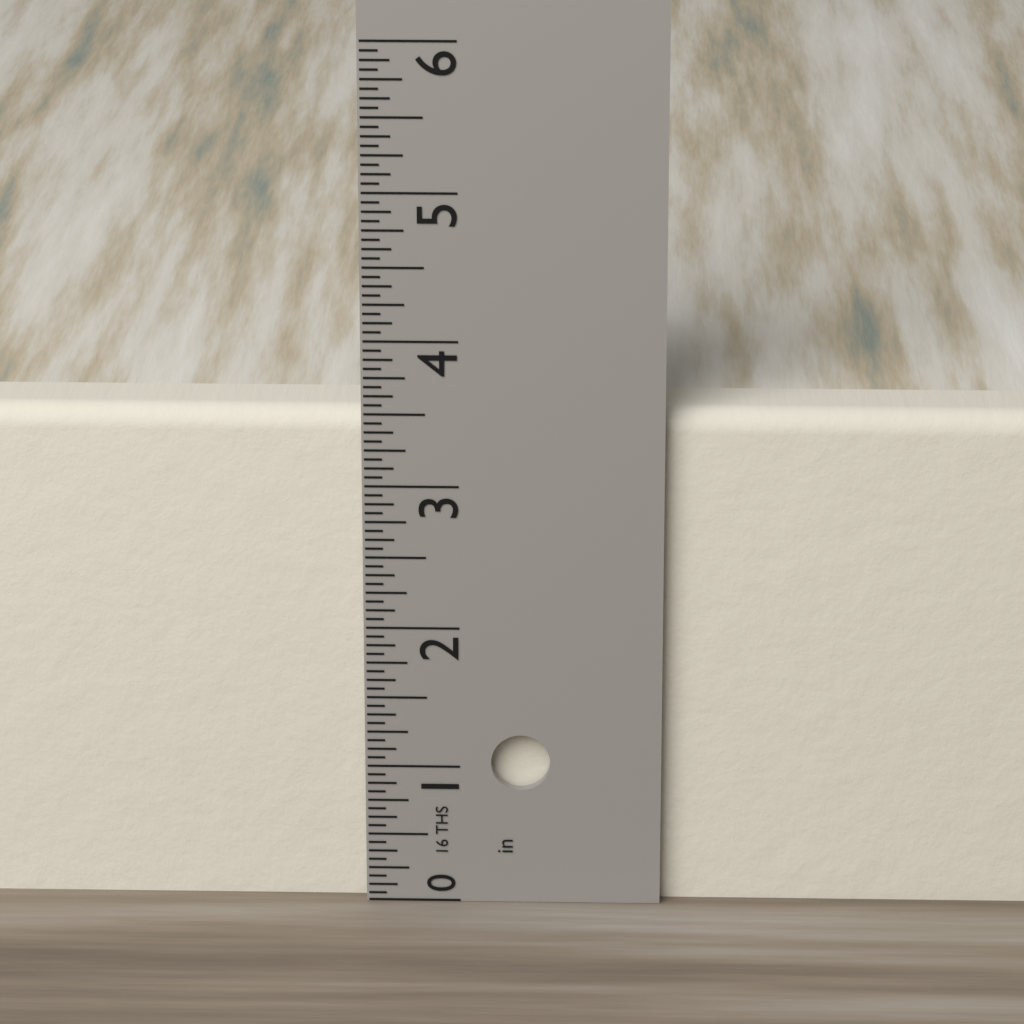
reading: 3.5000 in
